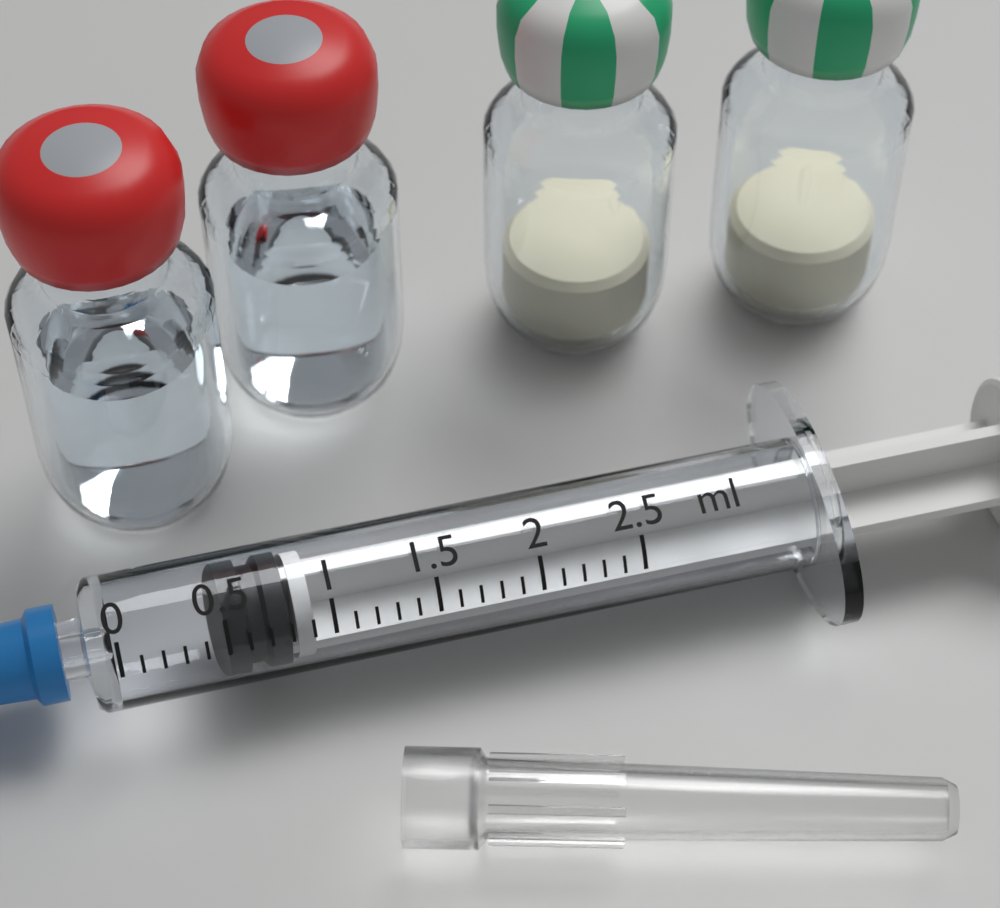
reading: 0.5 ml
